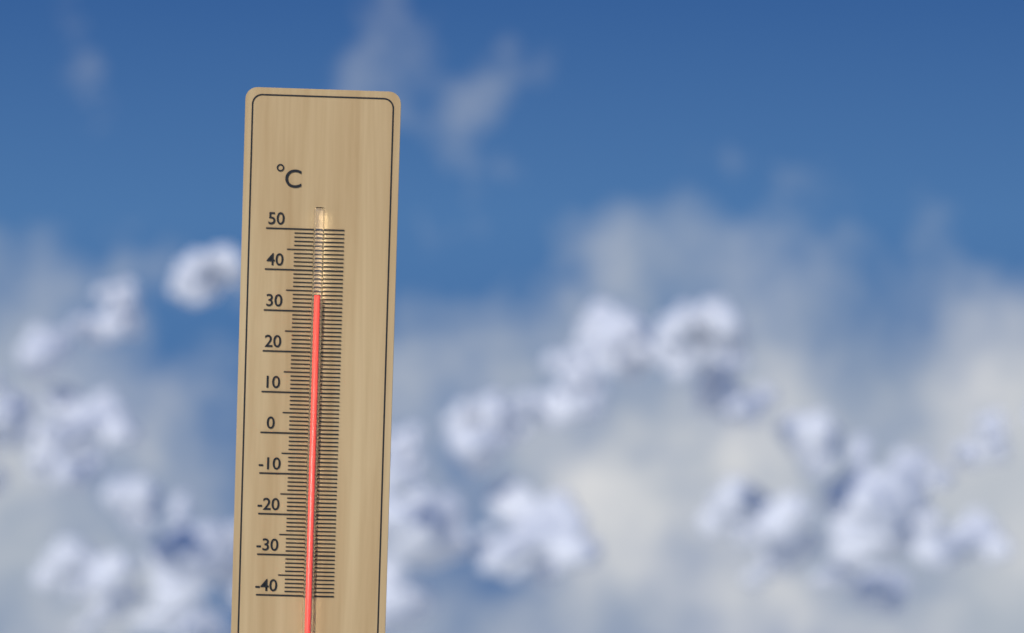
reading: 34 °C
